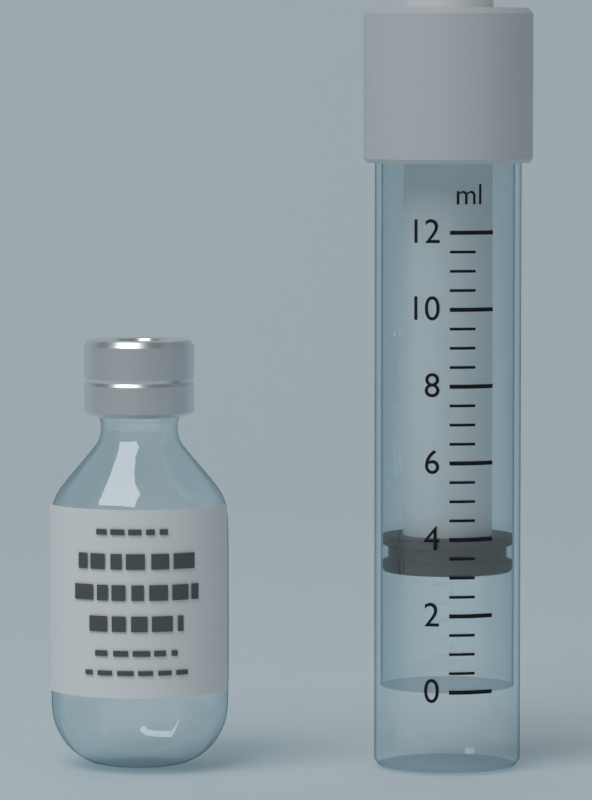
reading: 3.0 ml
